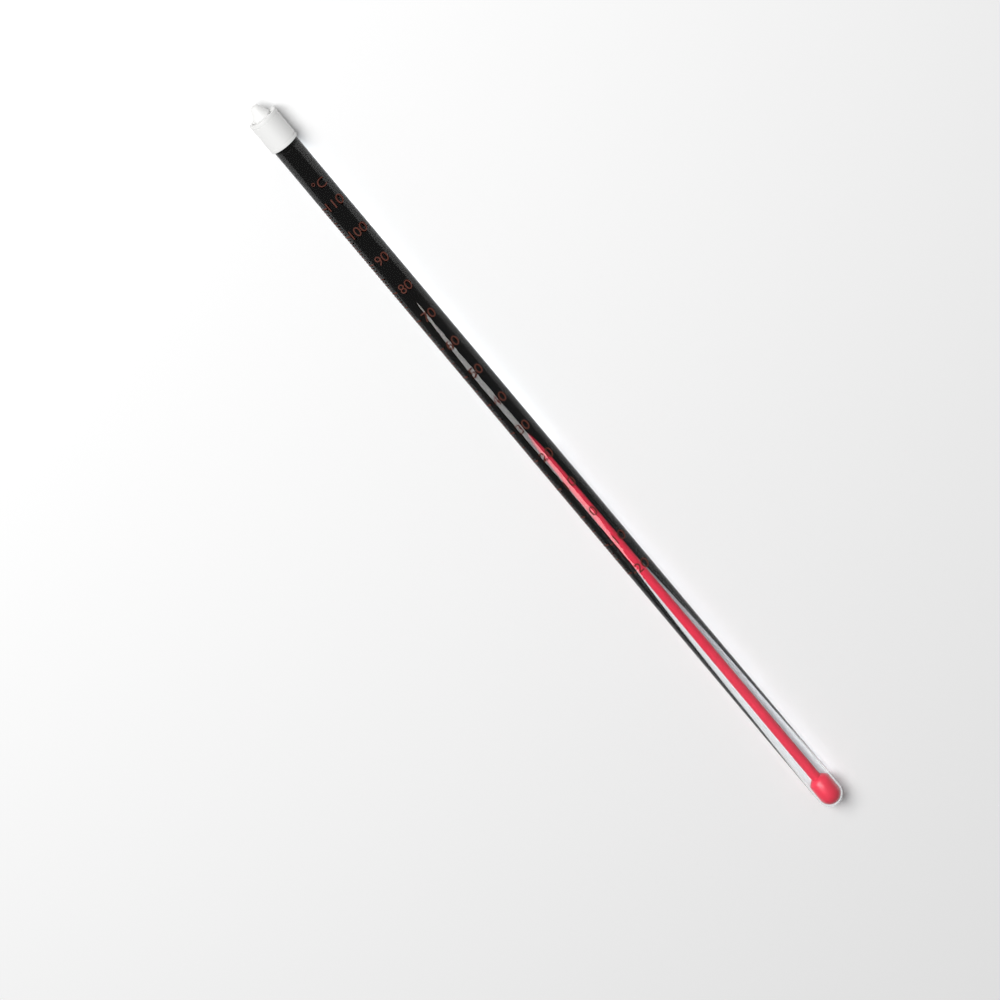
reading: 23 °C
